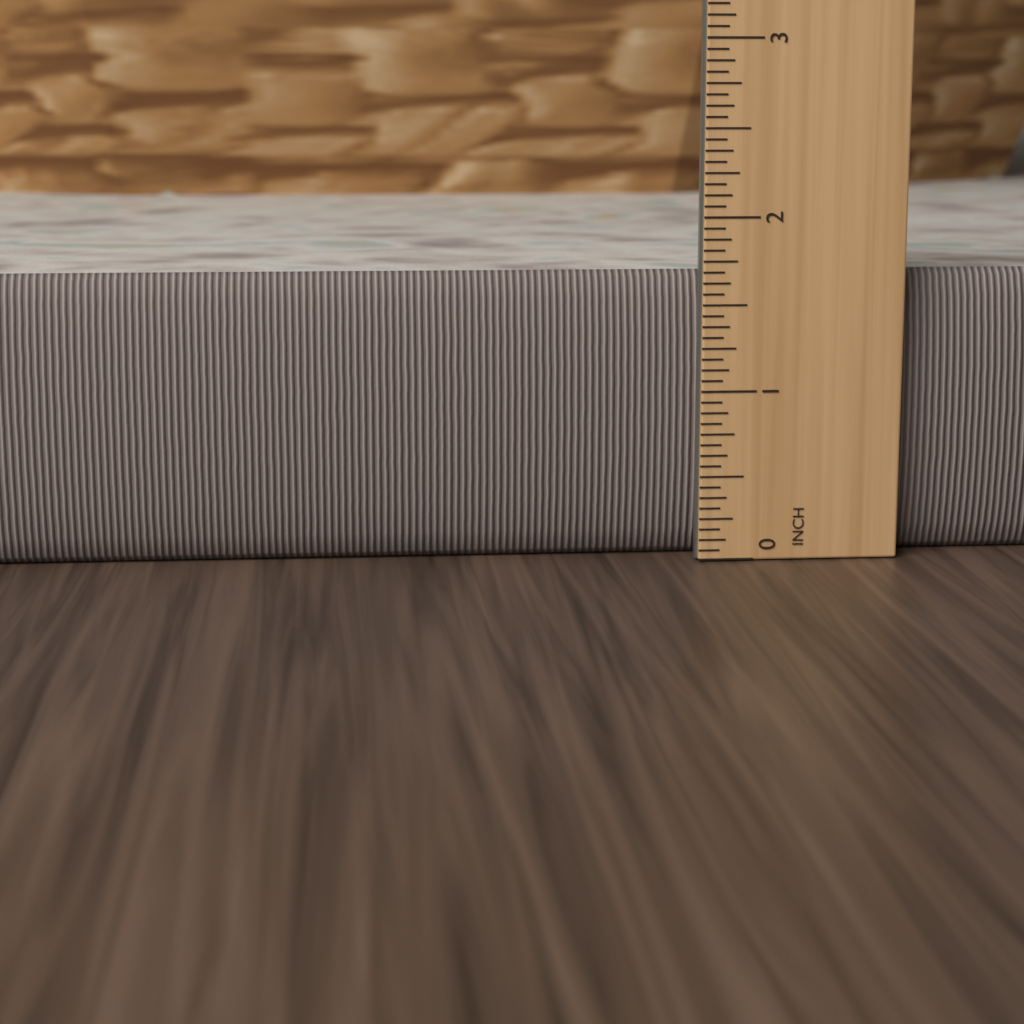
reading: 1.8125 inch
